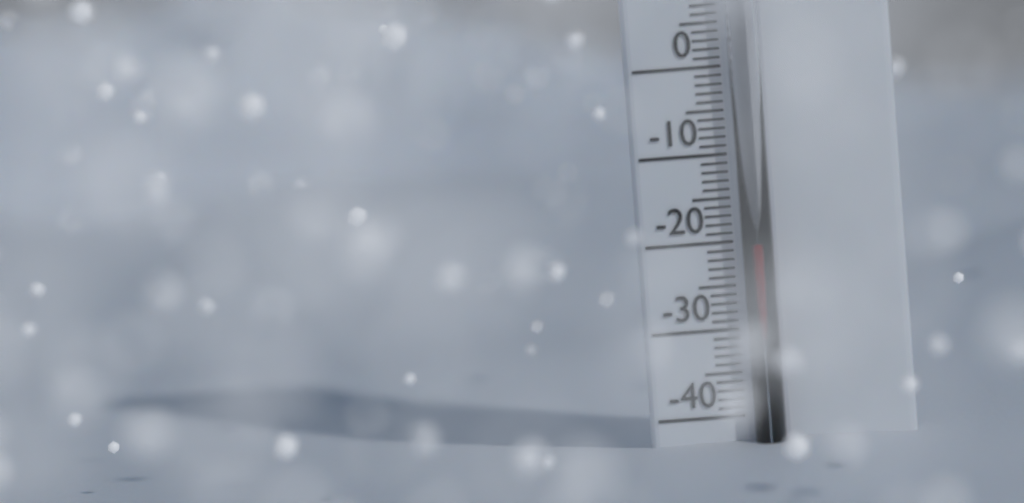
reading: -20 °C
